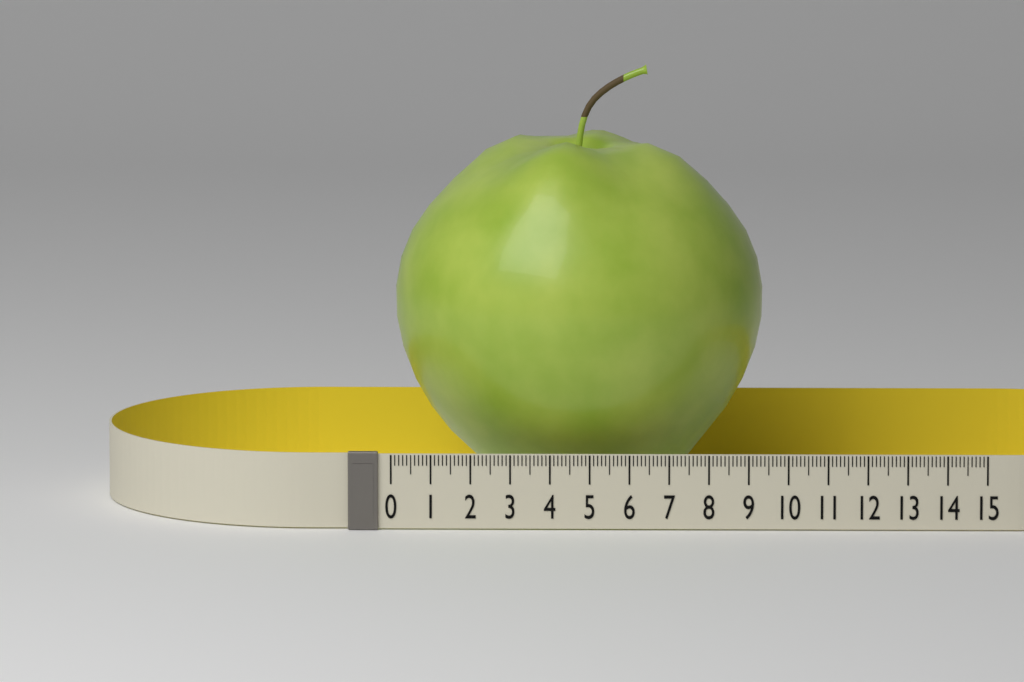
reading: 9.4 (no unit)
